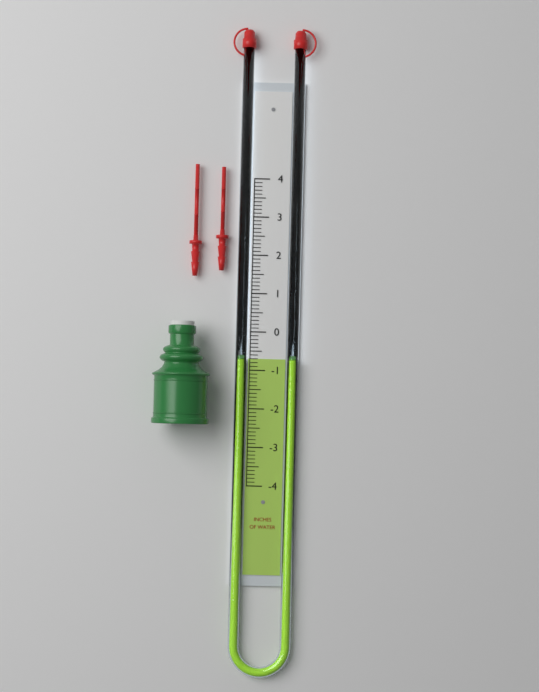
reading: -0.7 in
